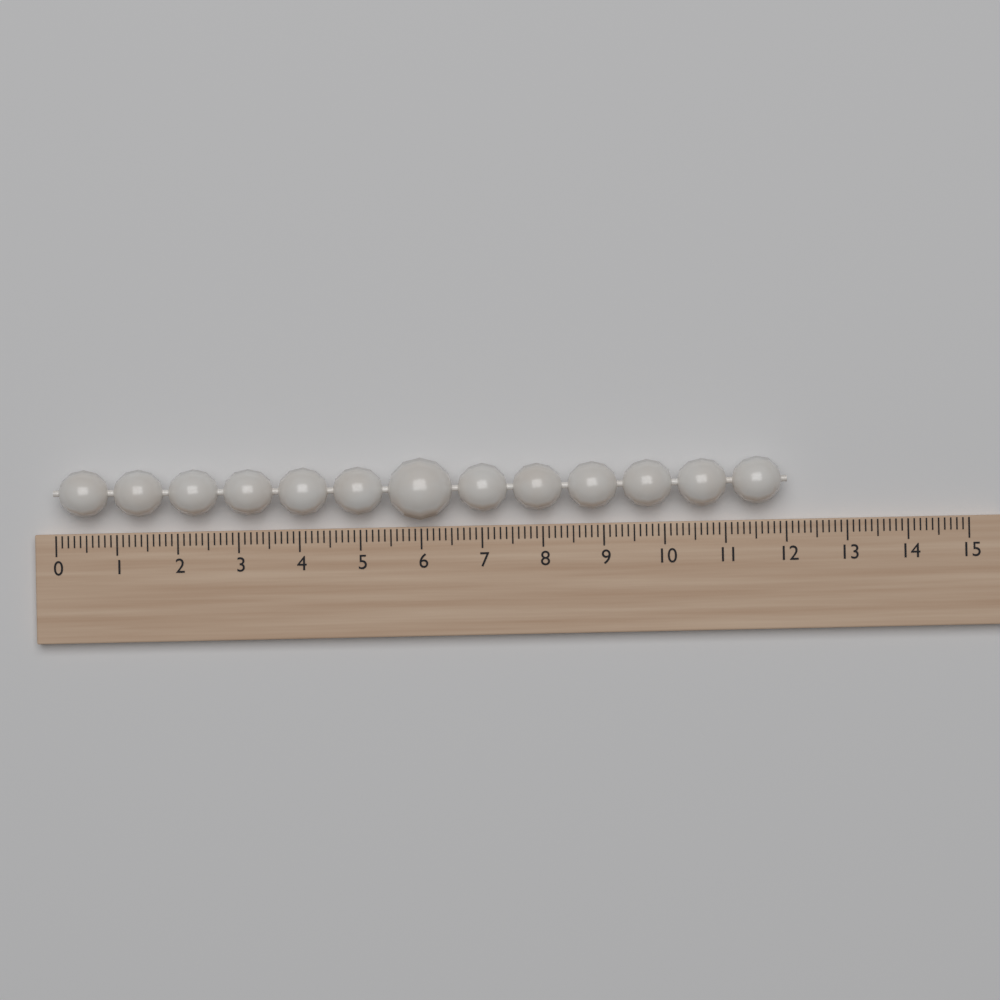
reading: 12.0 (no unit)
